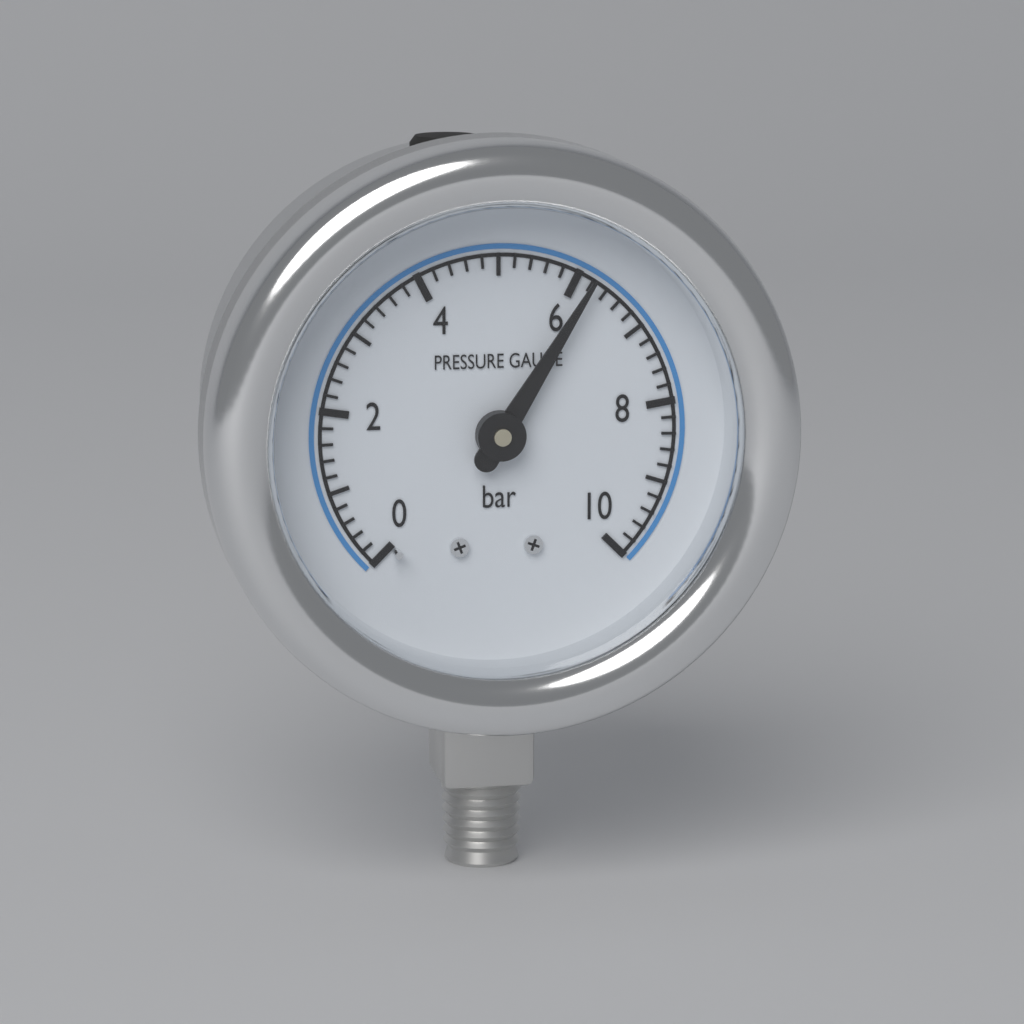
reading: 6.2 bar
